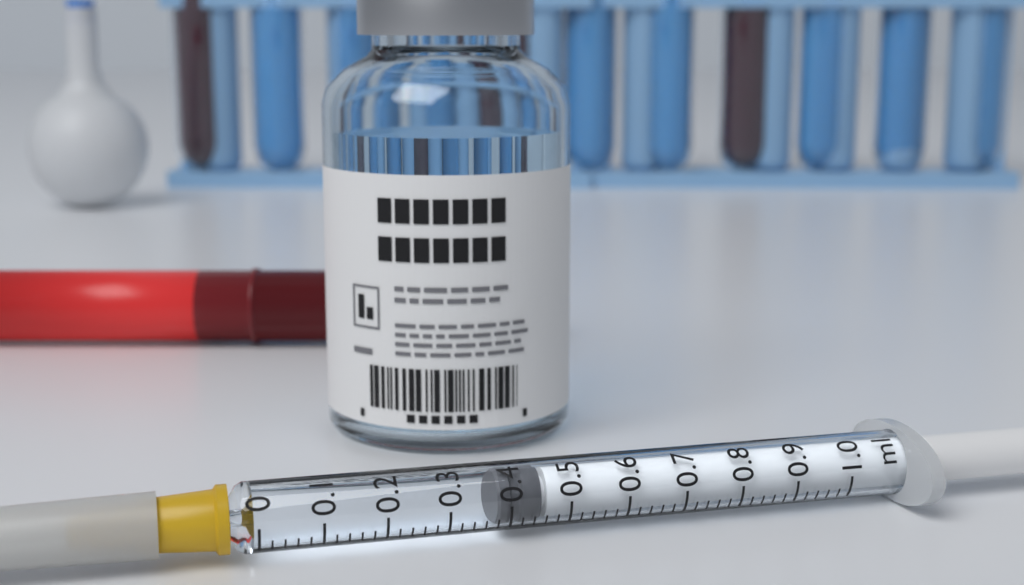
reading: 0.38 ml
